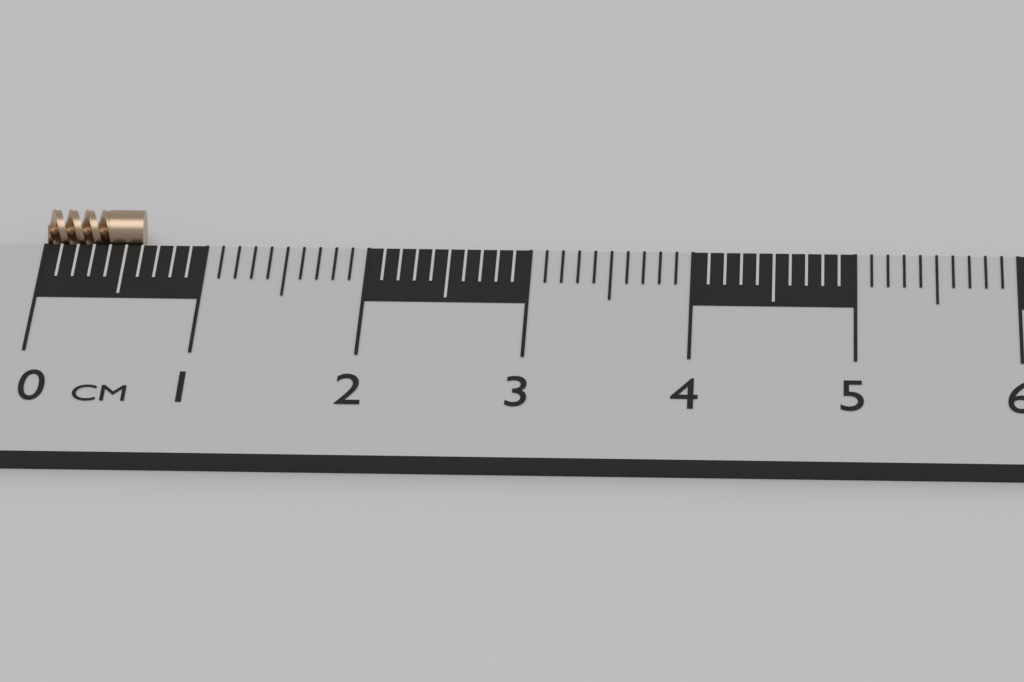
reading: 0.6 cm
